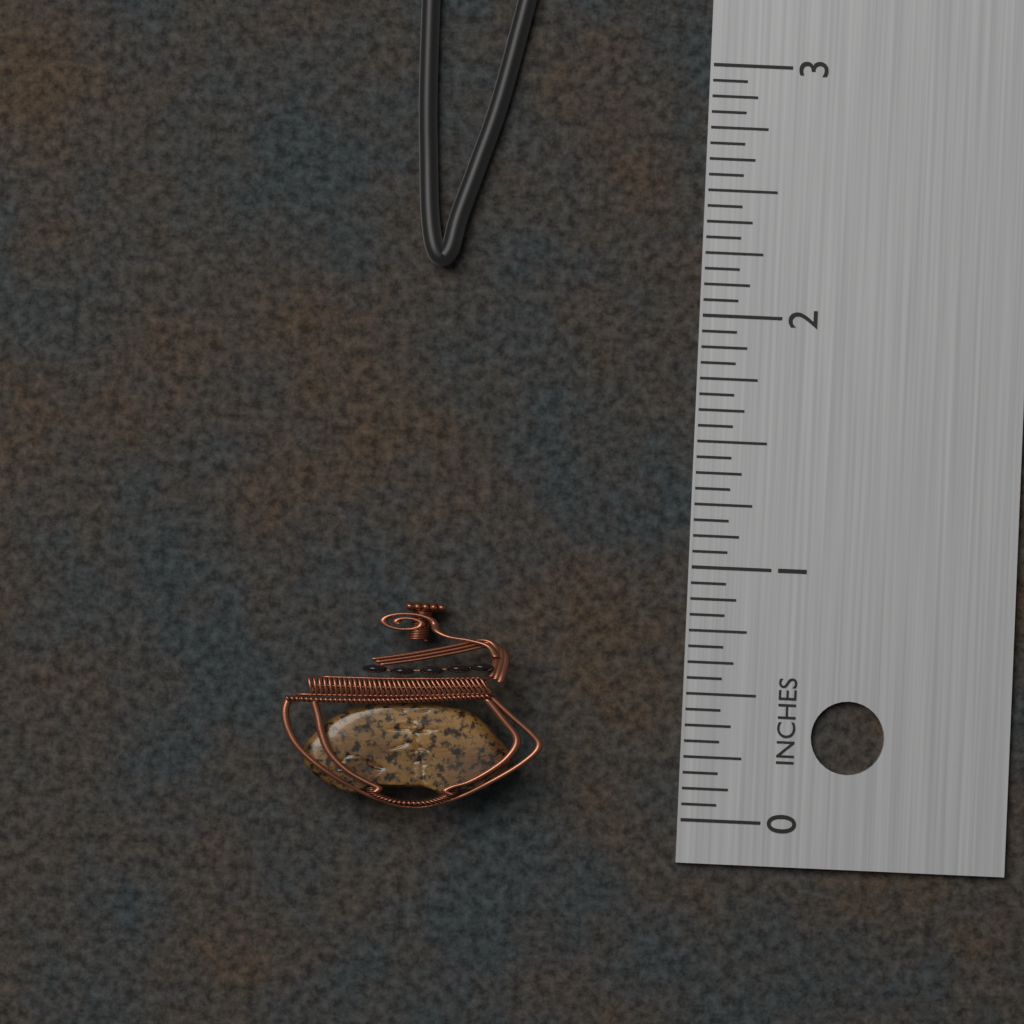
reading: 0.8125 in
